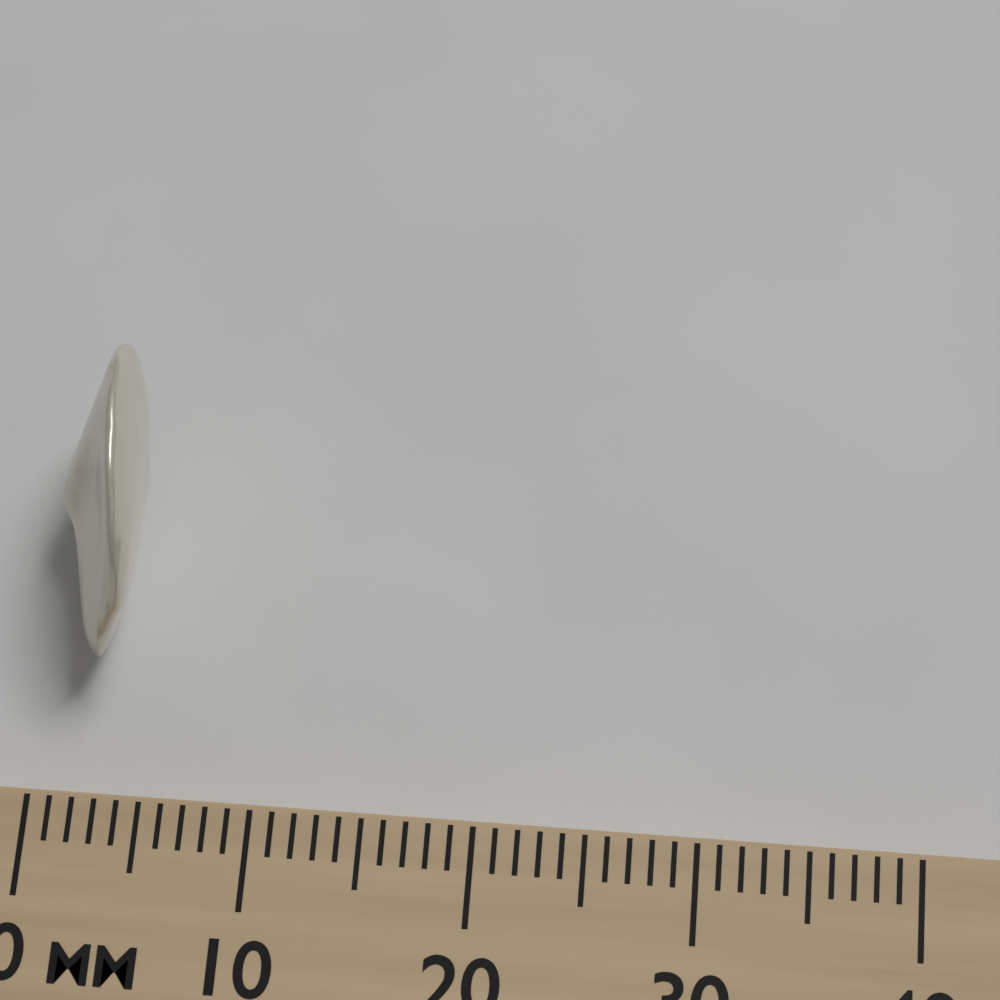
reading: 4 mm
